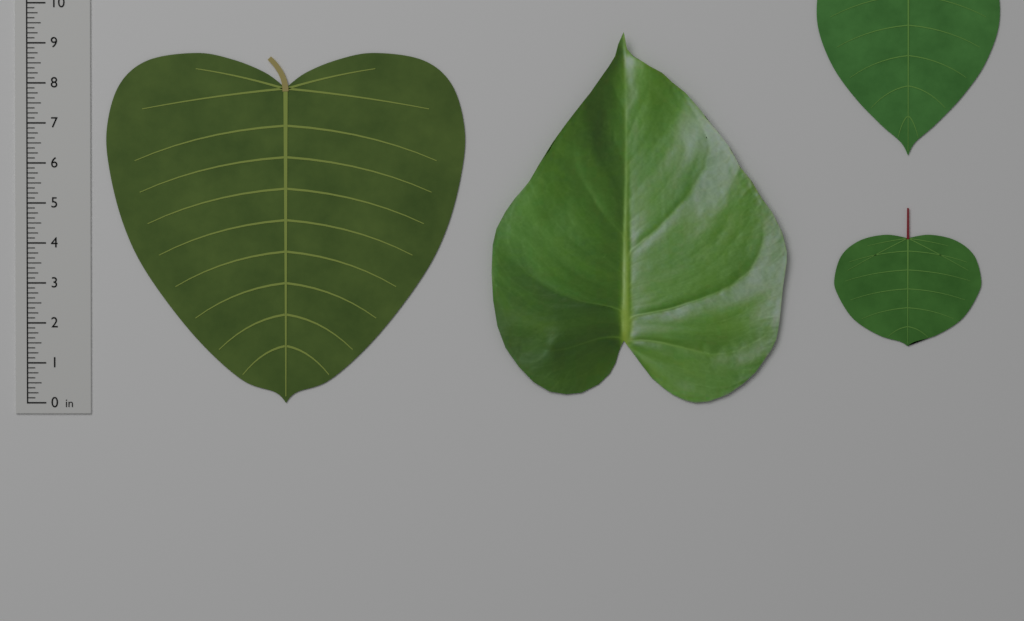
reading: 8.750 in
